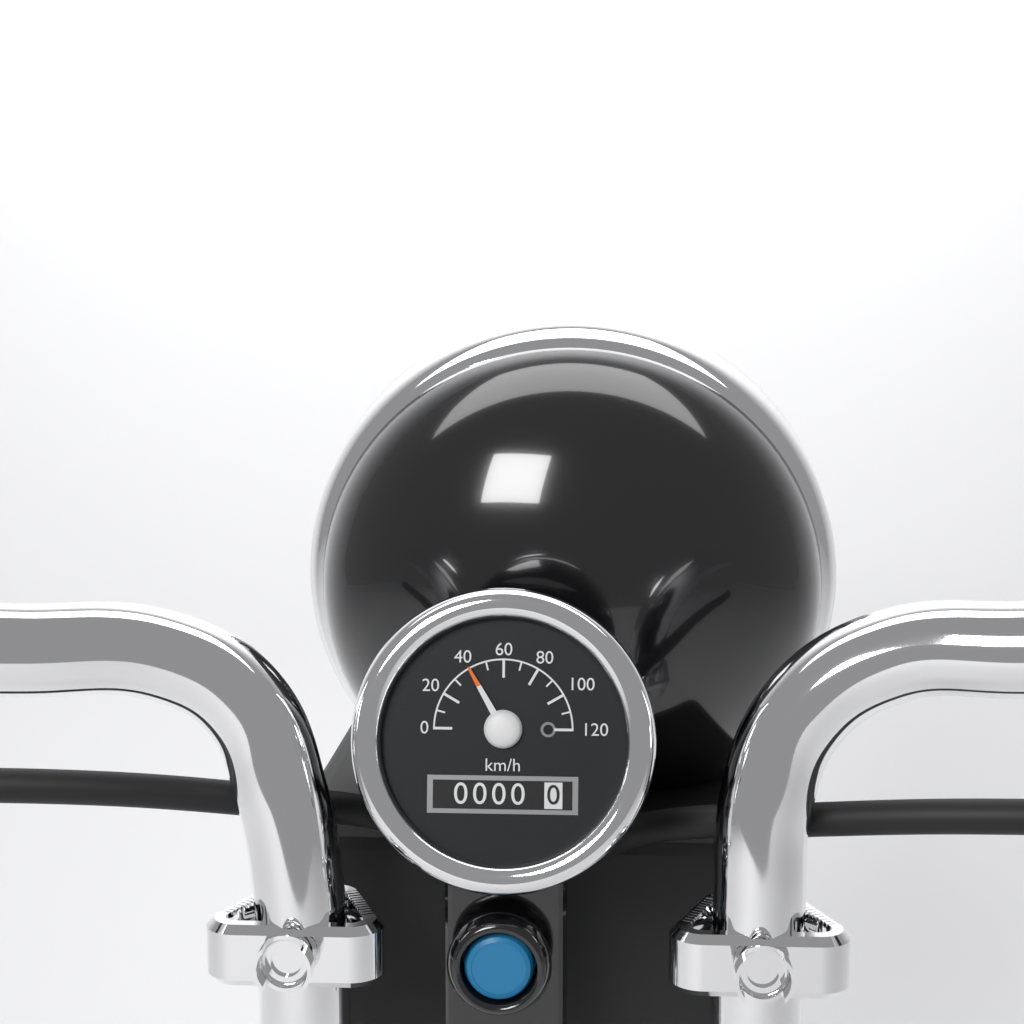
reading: 40 km/h
